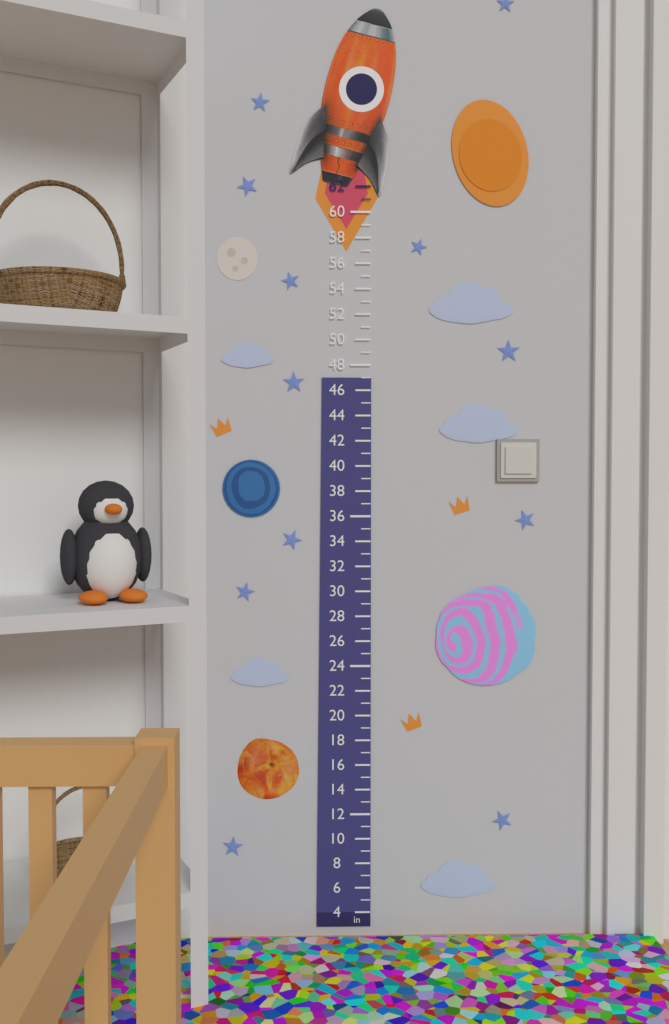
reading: 47 in
